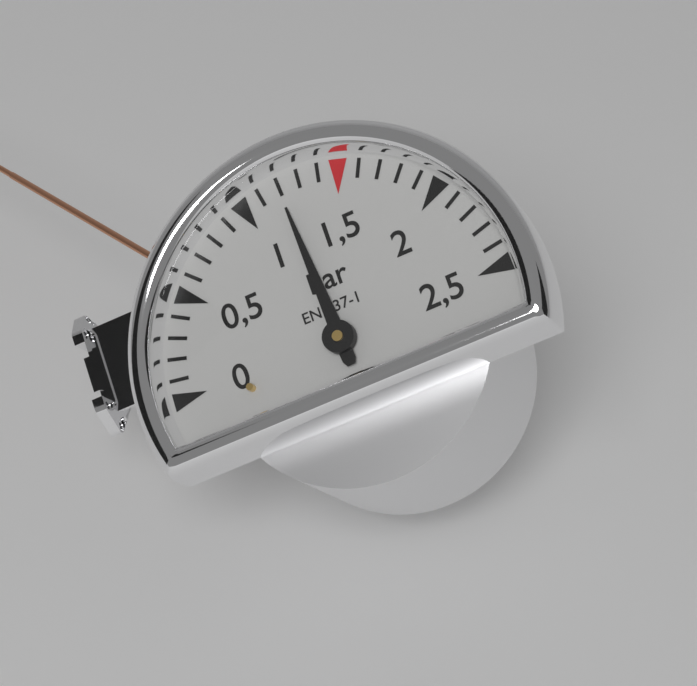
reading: 1.2 bar
